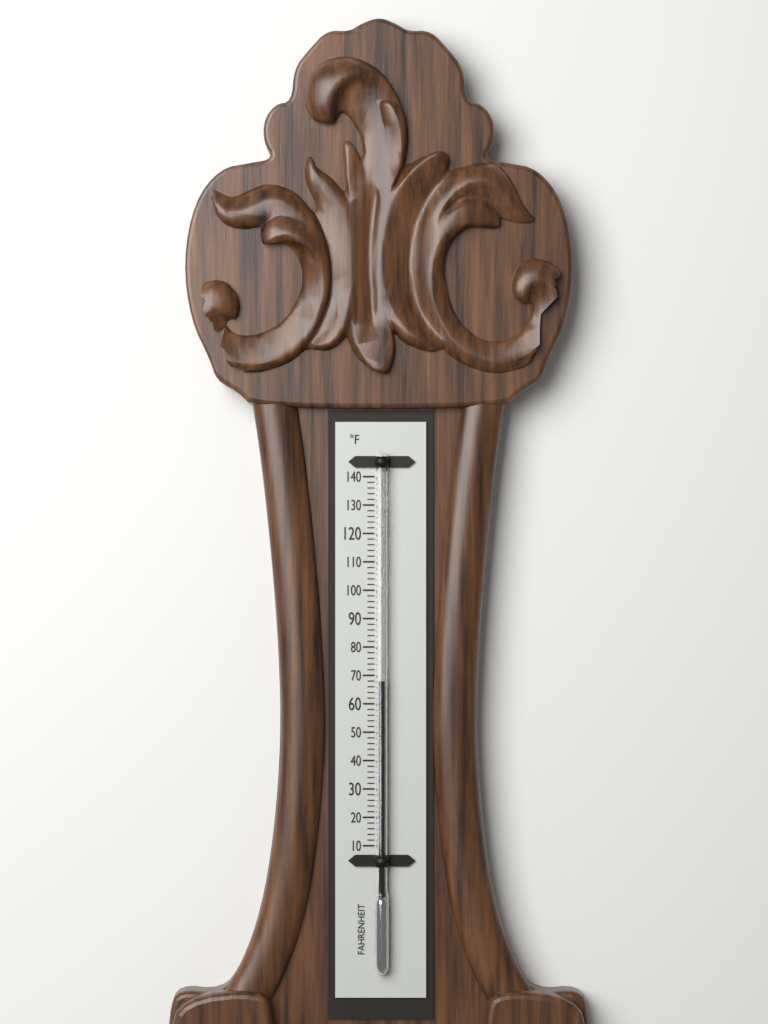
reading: 68 °F
